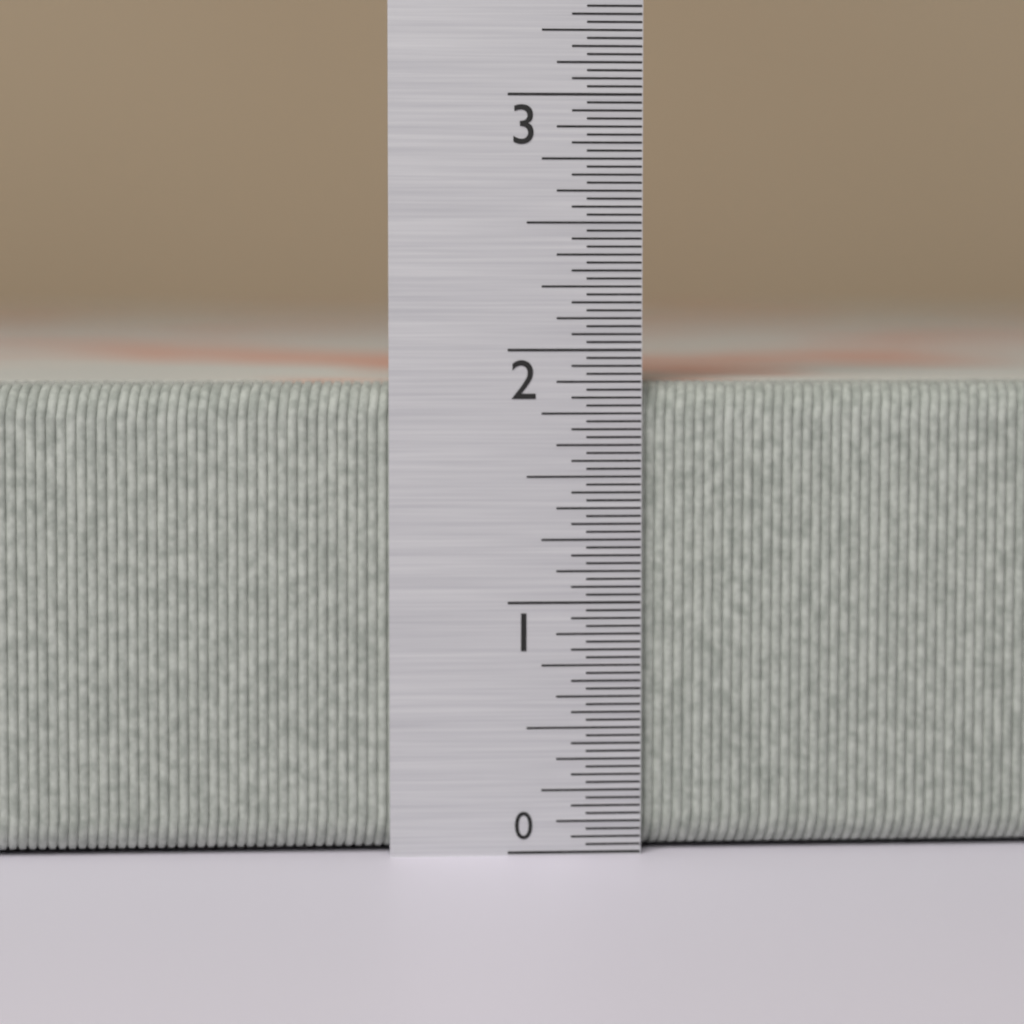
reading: 1.87500 in
